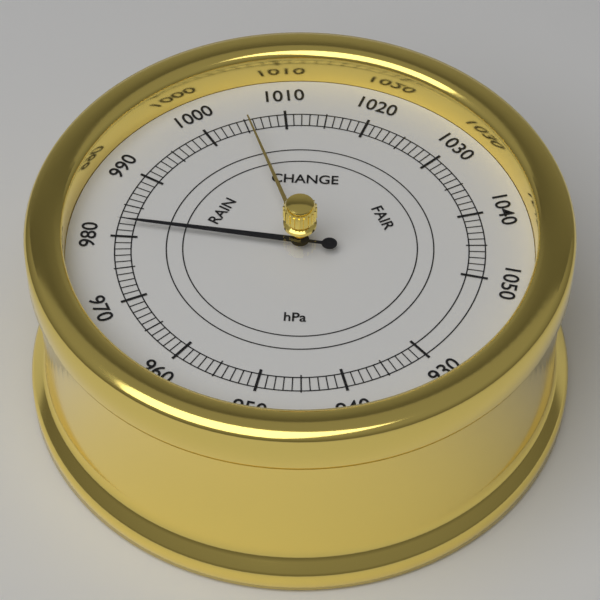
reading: 982 hPa
